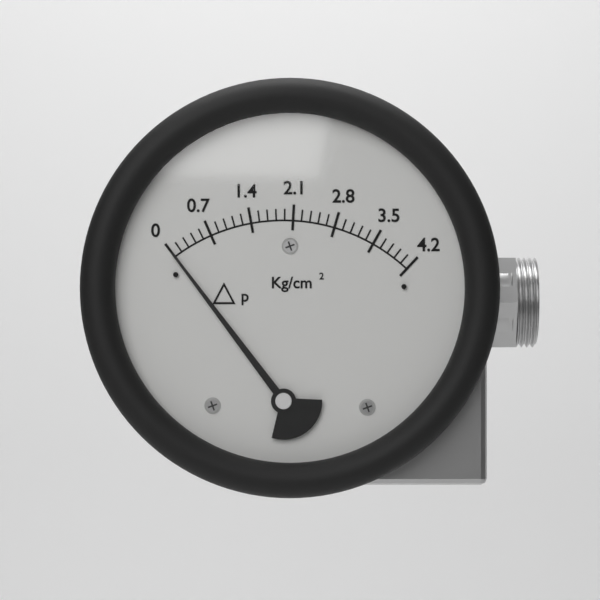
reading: 0.00 kg/cm2
